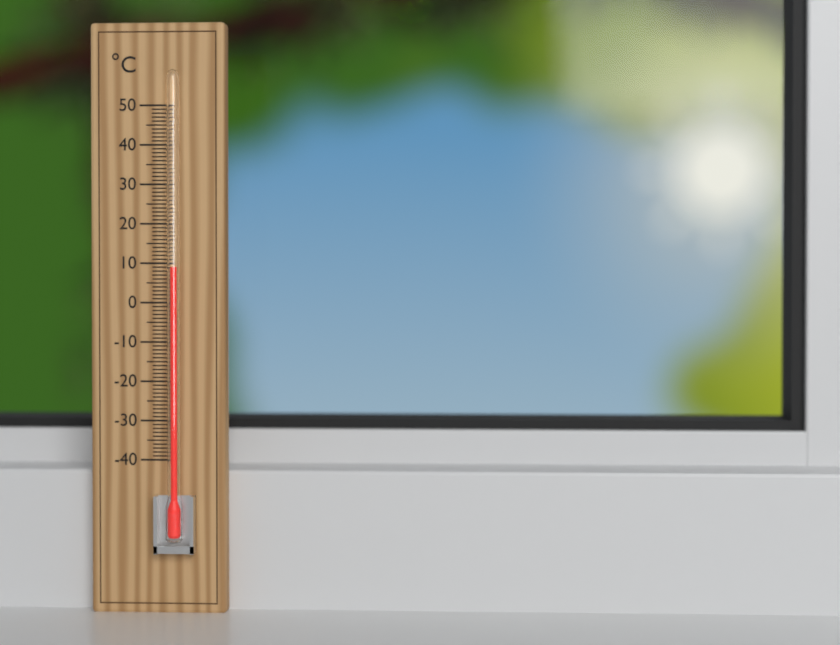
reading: 9 °C
